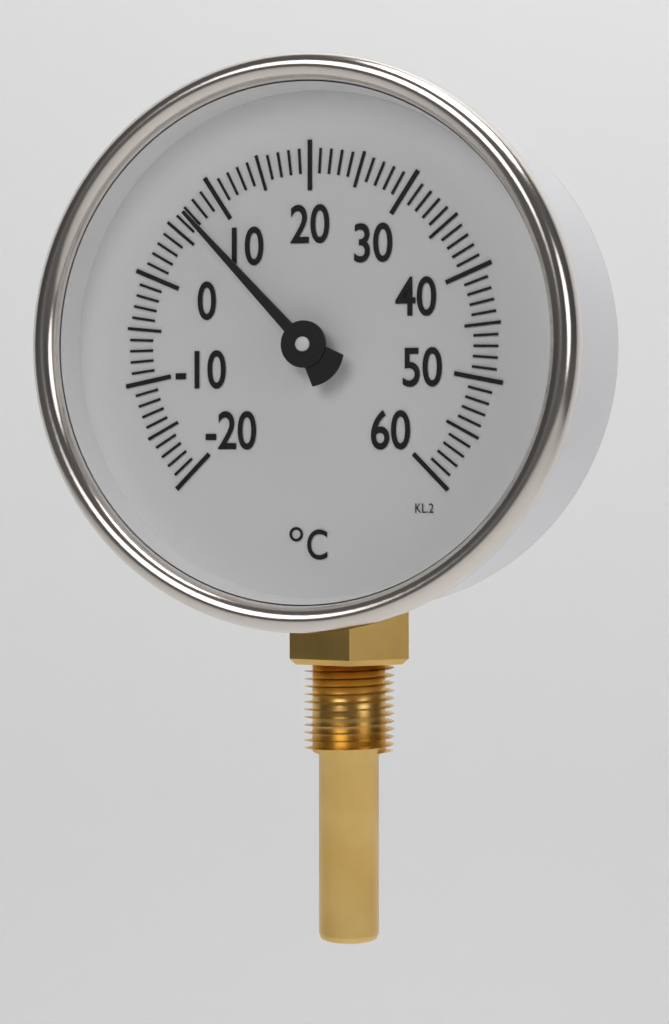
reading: 7 °C
